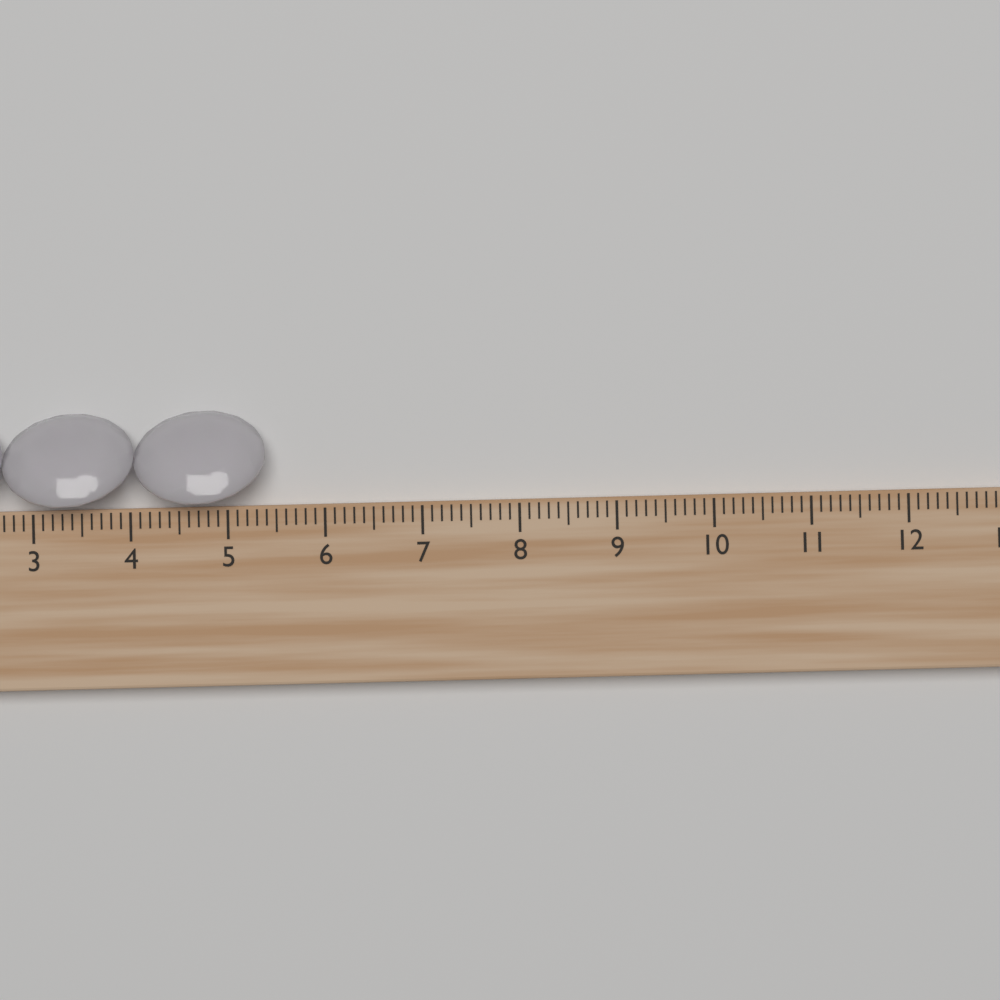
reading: 5.4 cm
